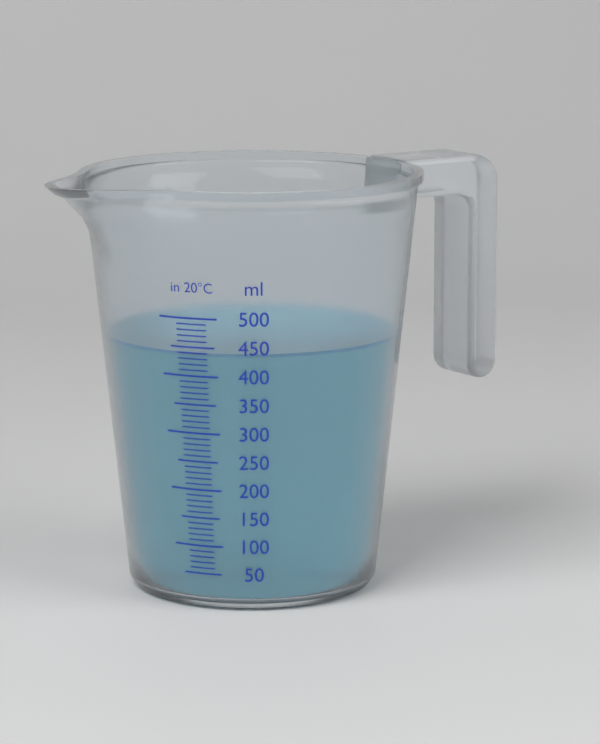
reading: 440 ml
